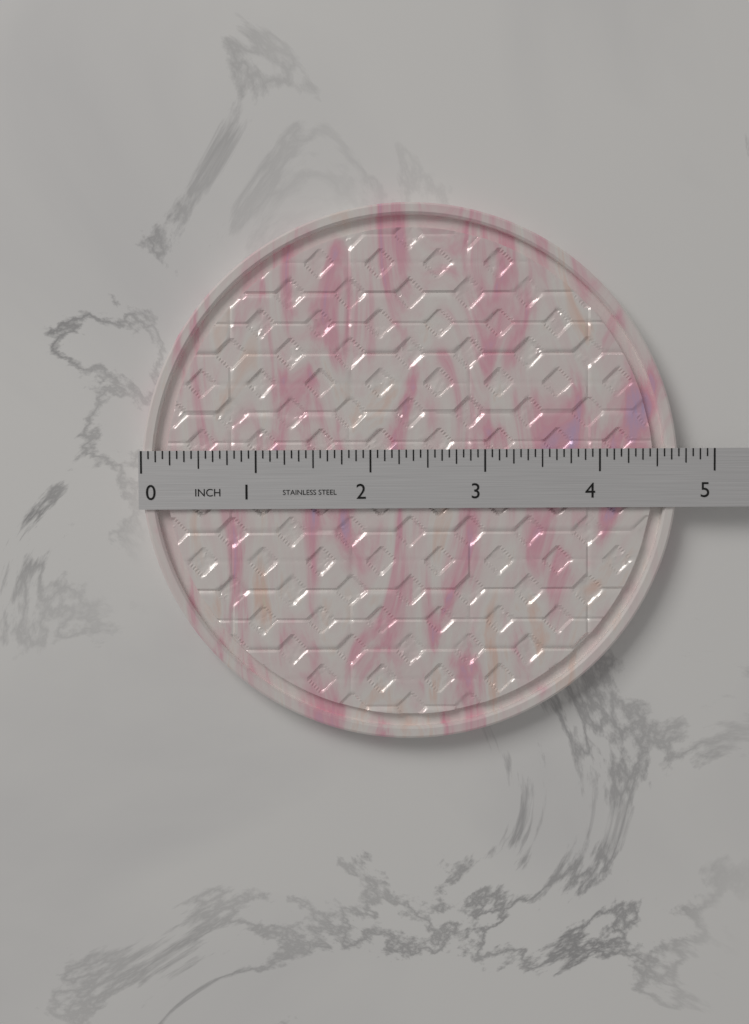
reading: 4.6875 in
